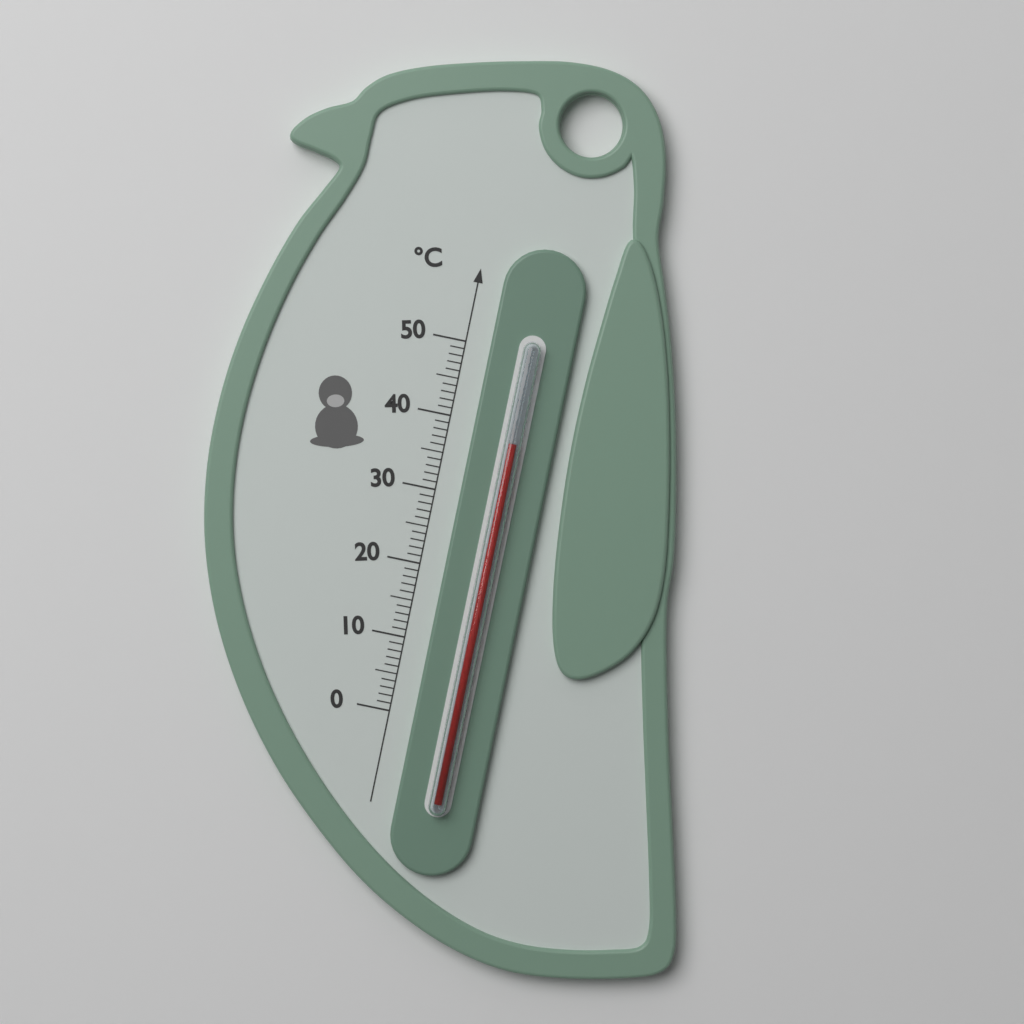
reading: 38 °C
